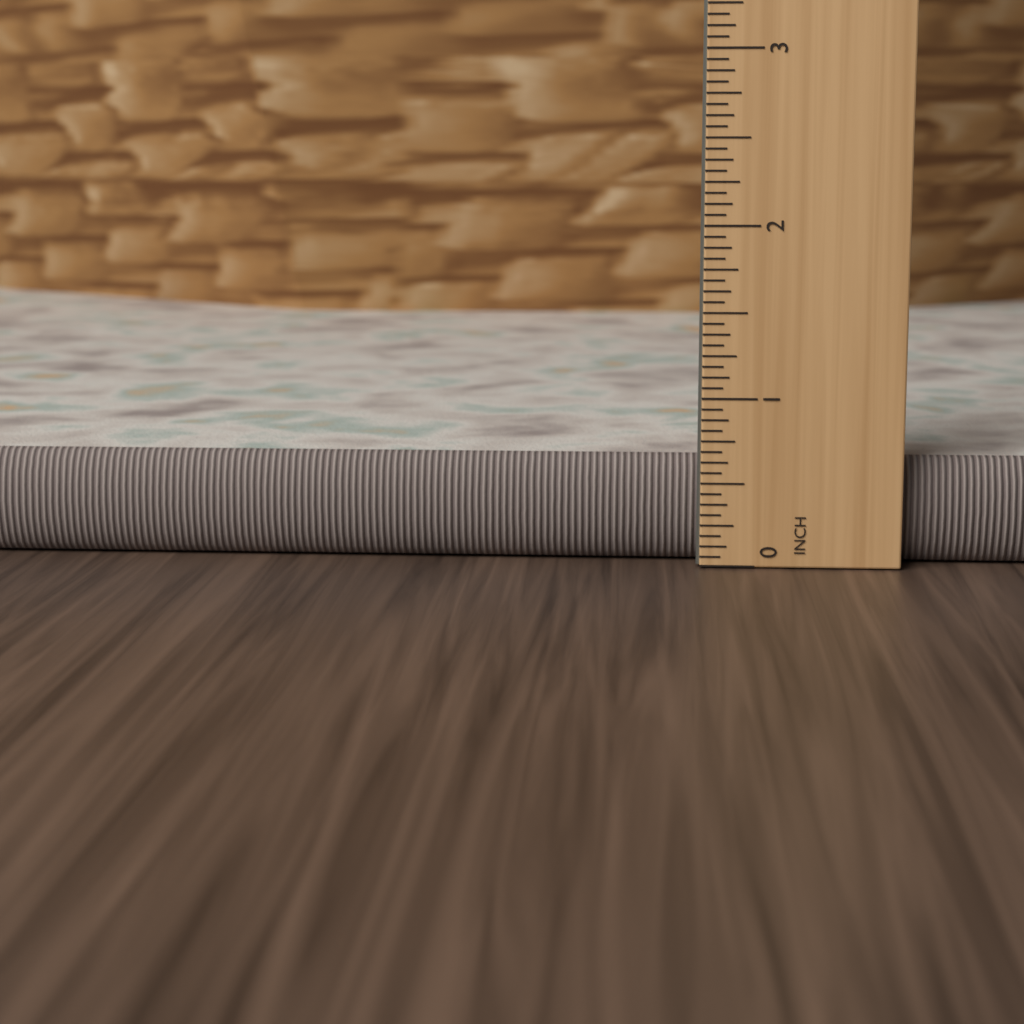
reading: 0.6875 inch
